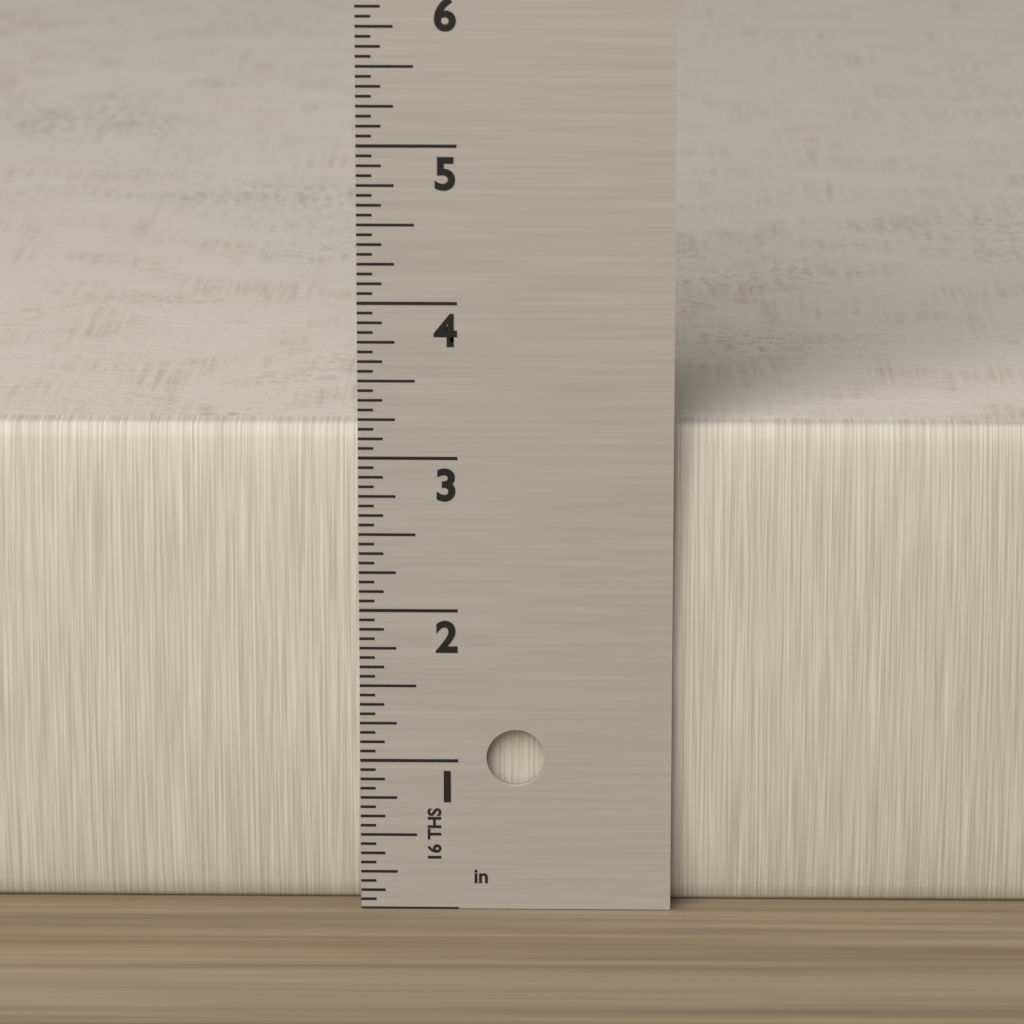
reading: 3.1875 in
